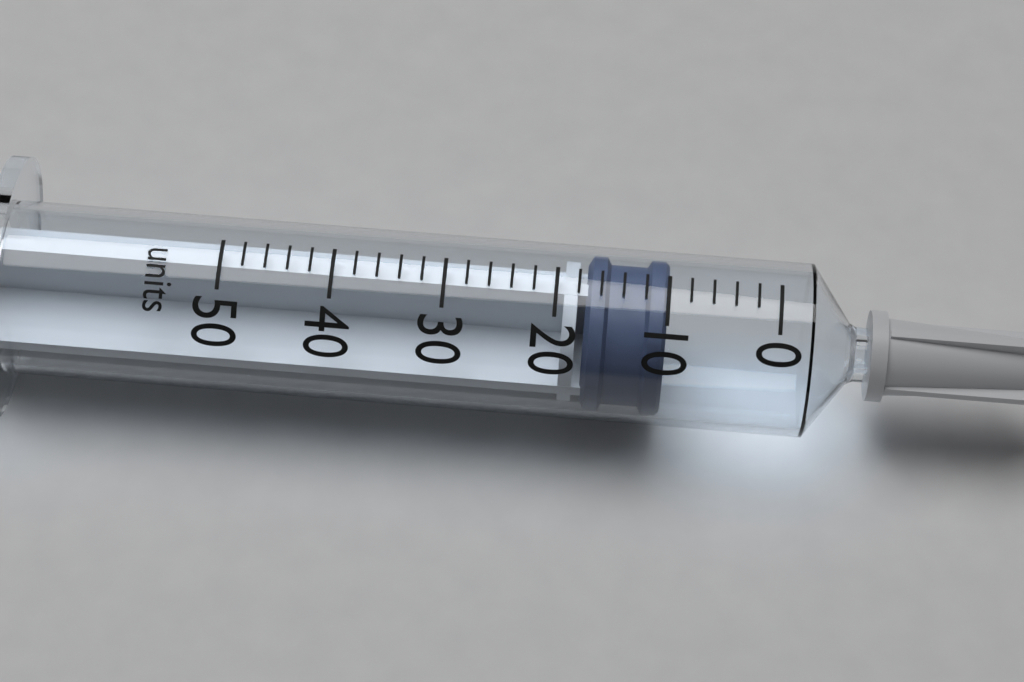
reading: 10 units
